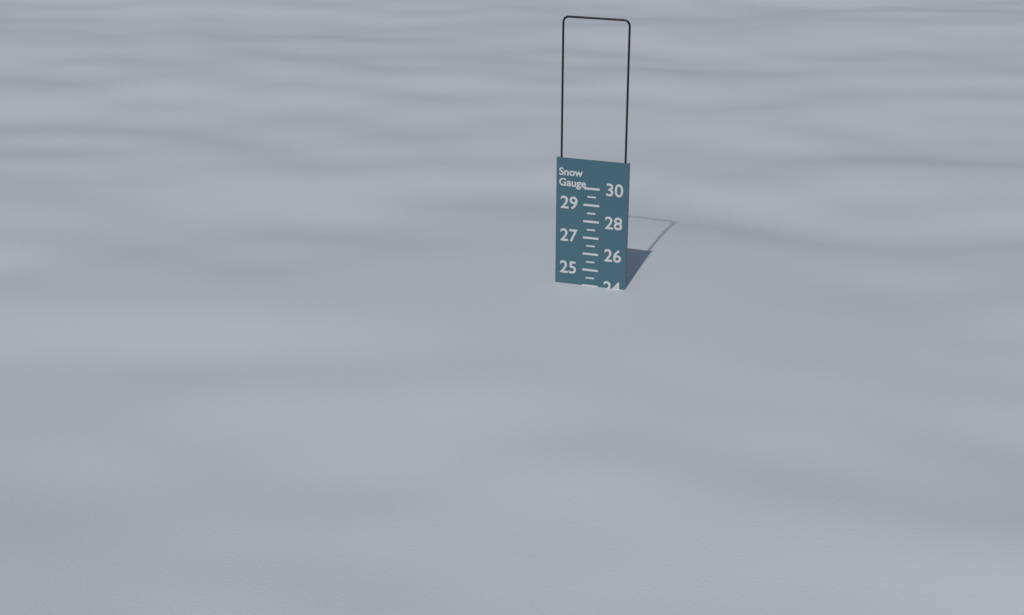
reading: 24.0 (no unit)
